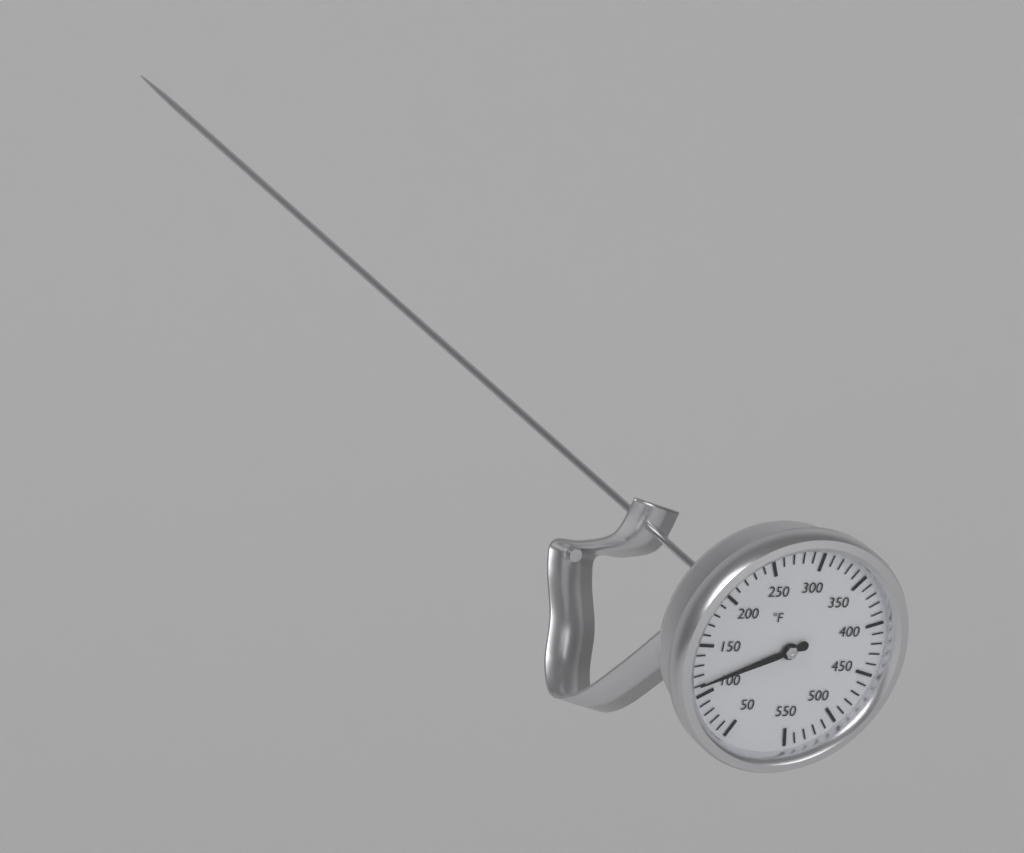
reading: 110 °F
